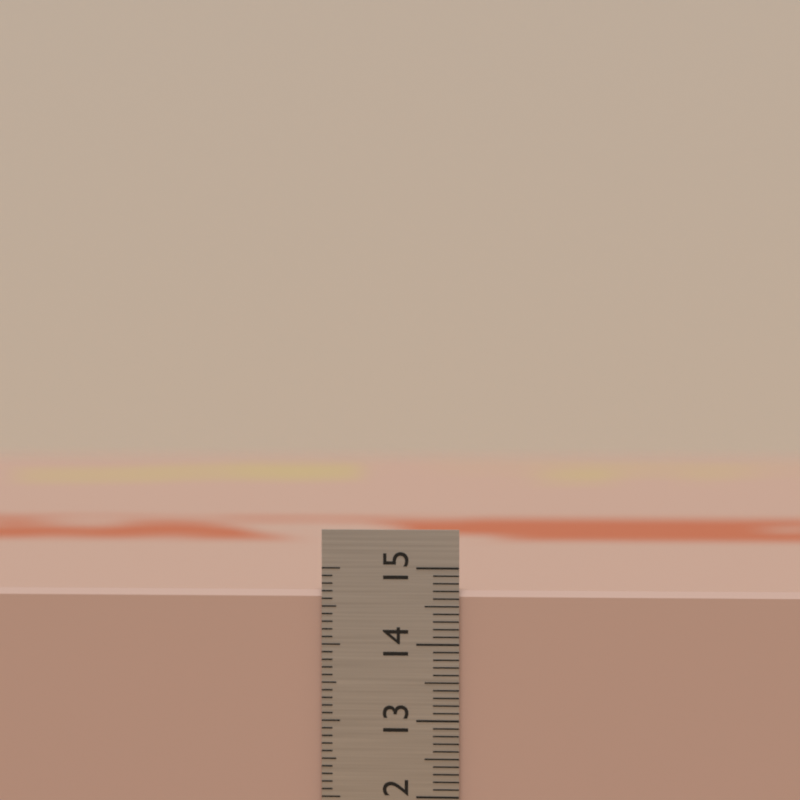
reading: 14.7 cm
